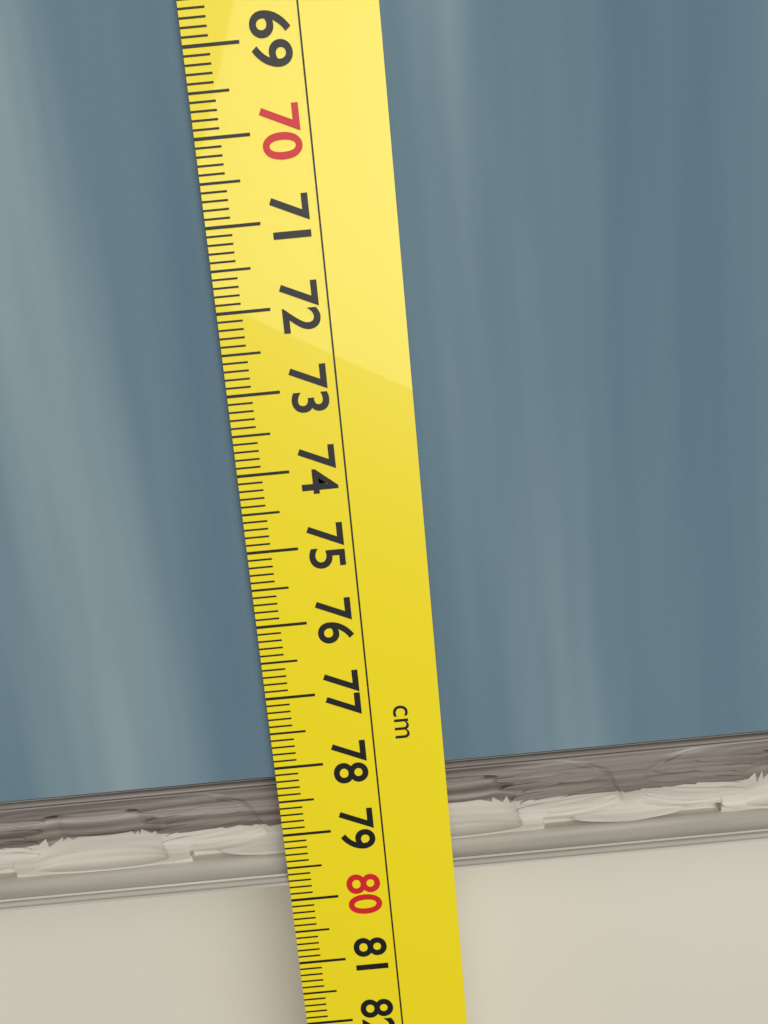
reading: 79.8 cm
